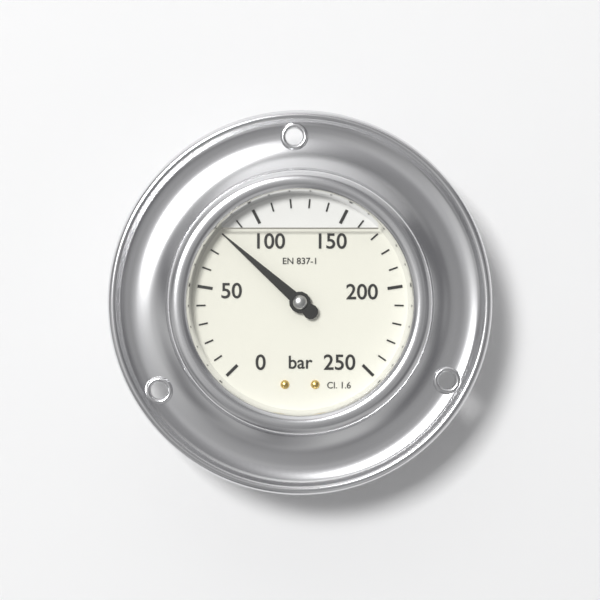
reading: 80 bar
